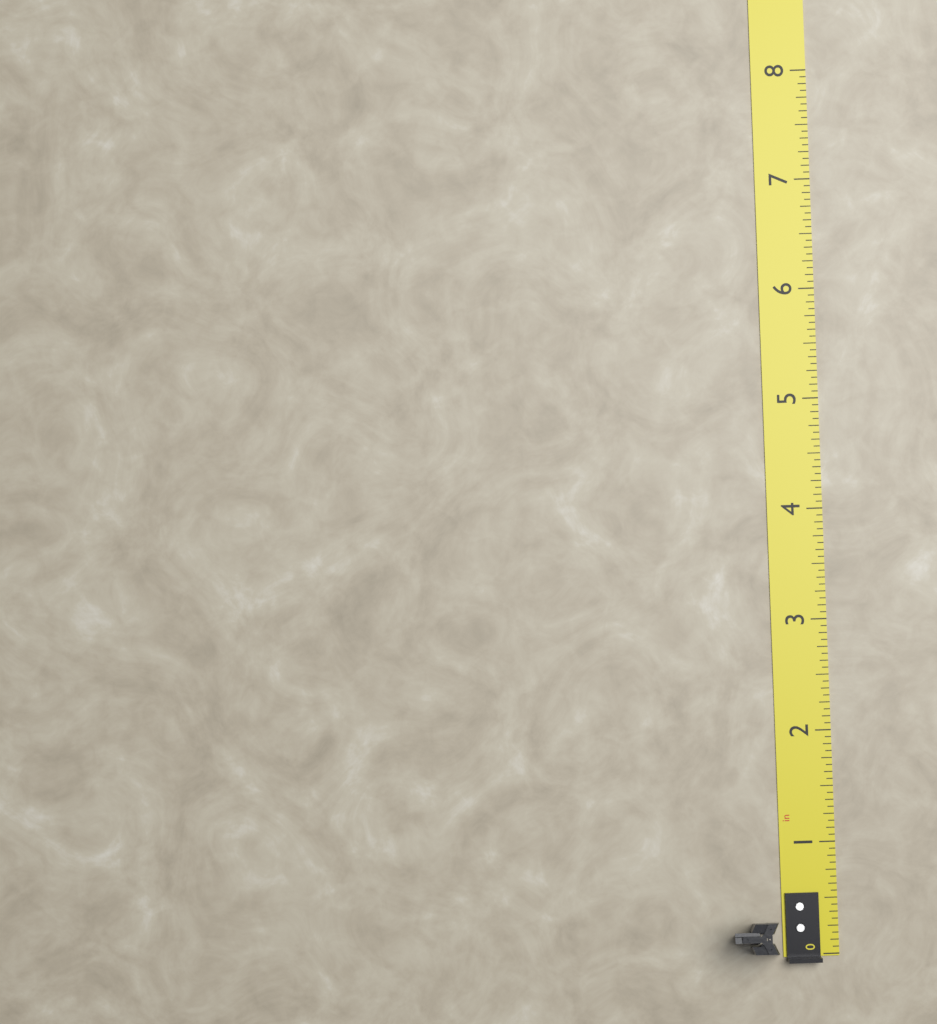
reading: 0.3750 in
